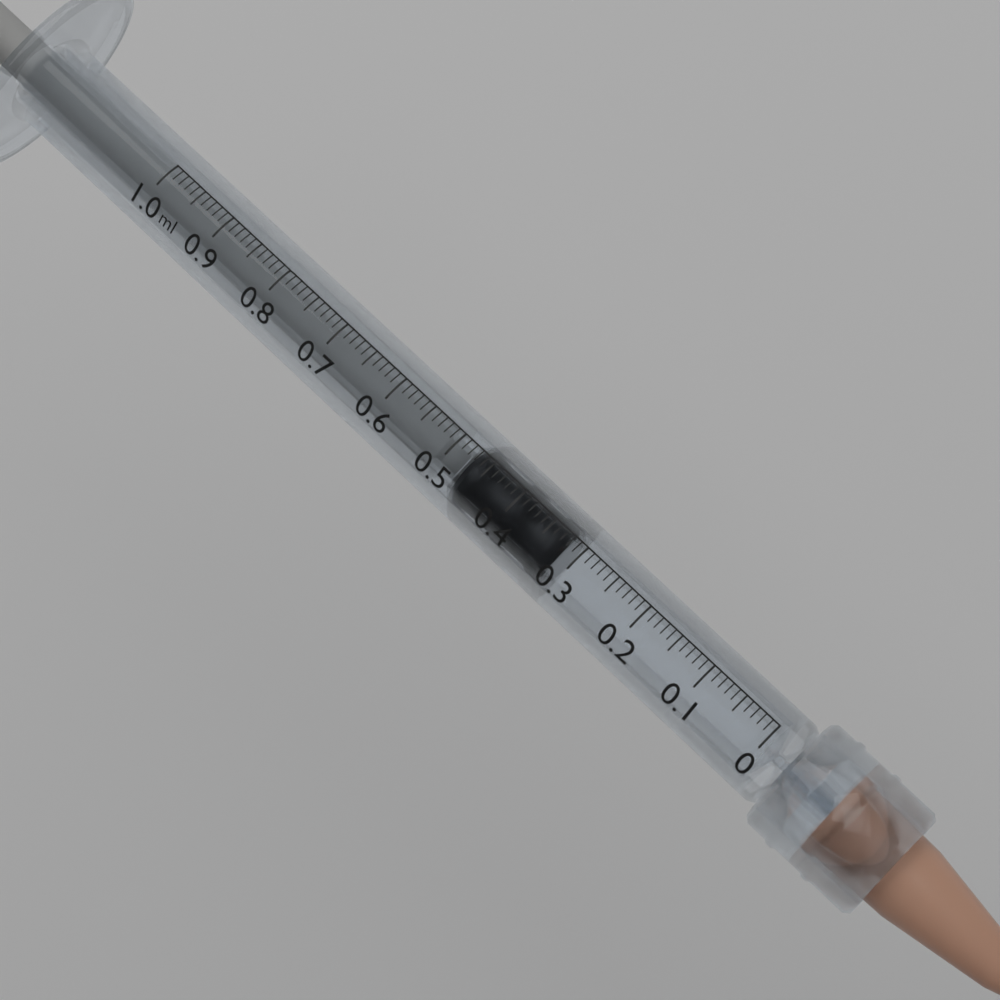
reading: 0.32 ml
